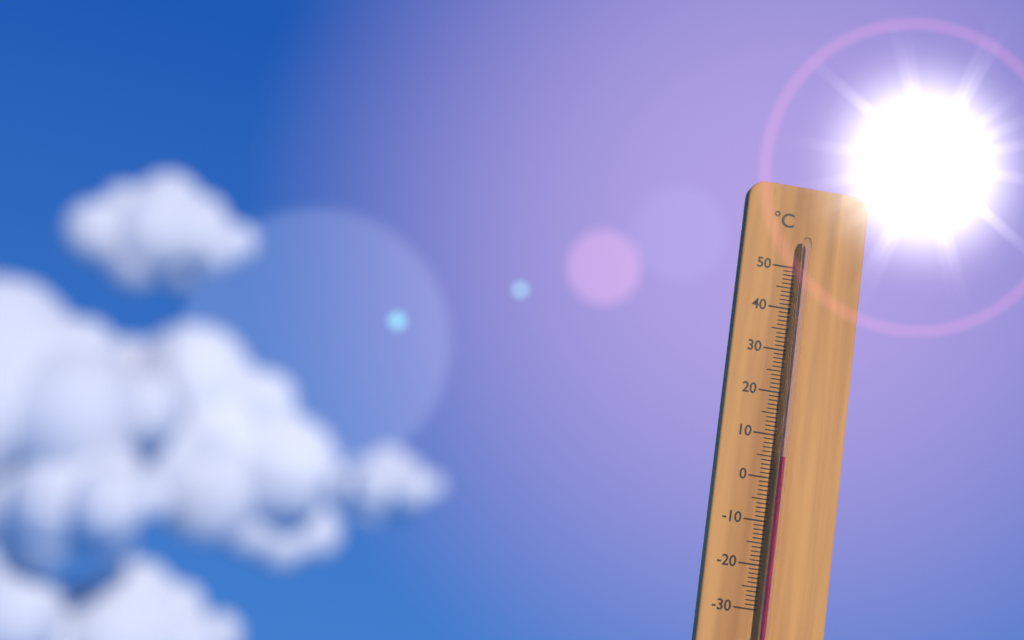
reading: 5 °C
